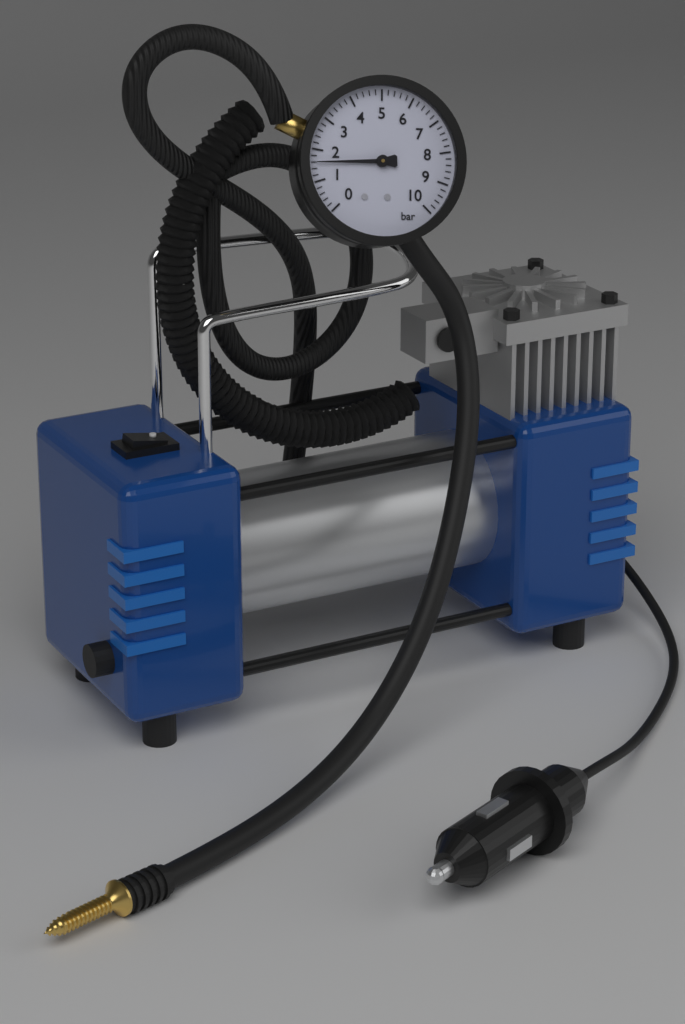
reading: 1.6 bar
